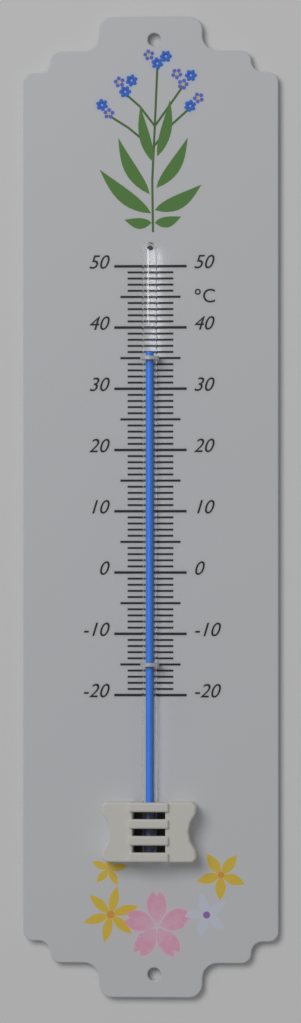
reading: 36 °C
